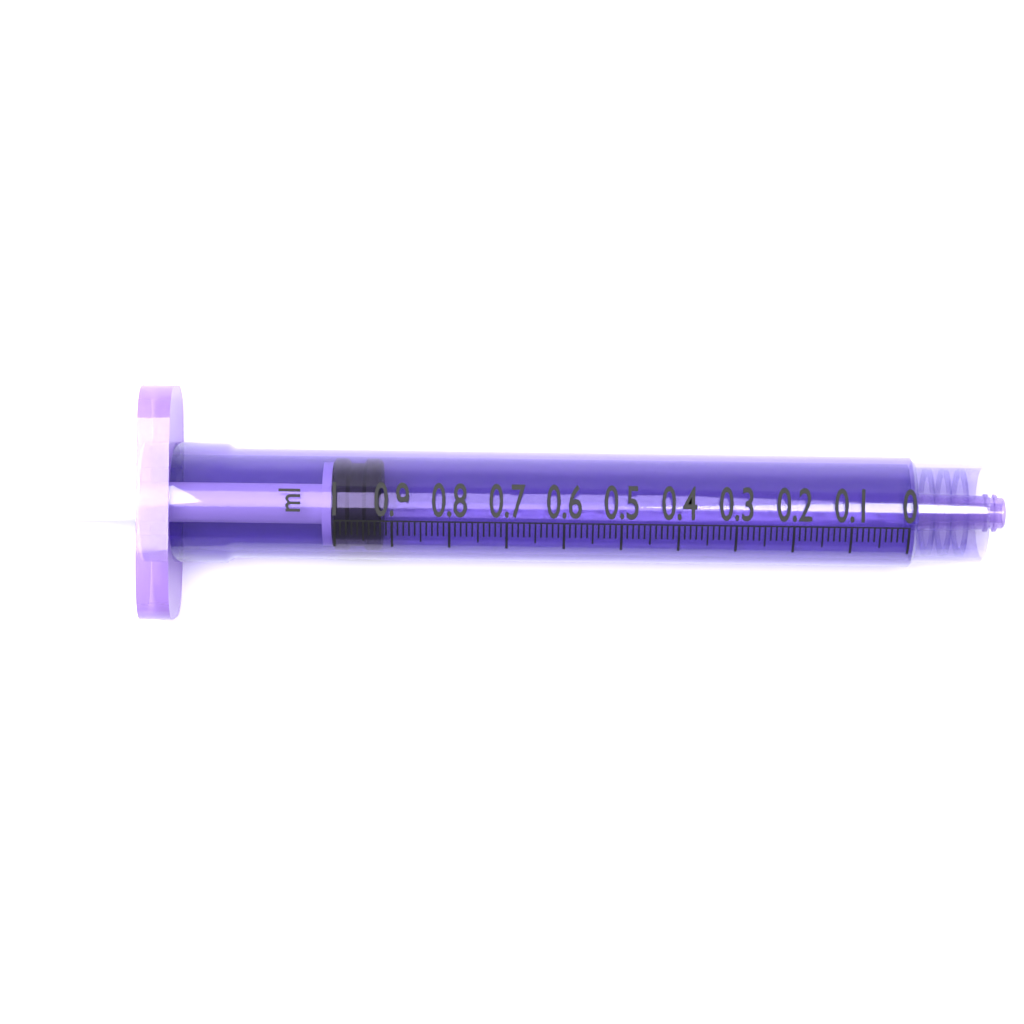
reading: 0.92 ml
